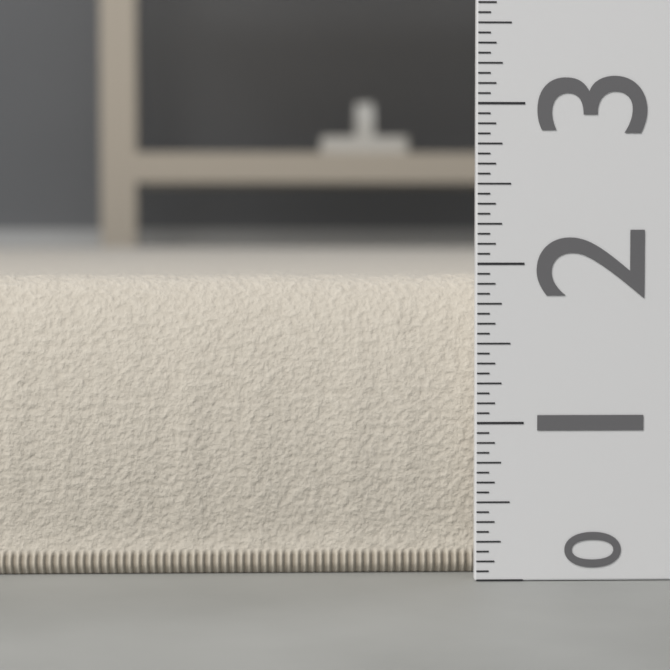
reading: 1.9375 (no unit)
